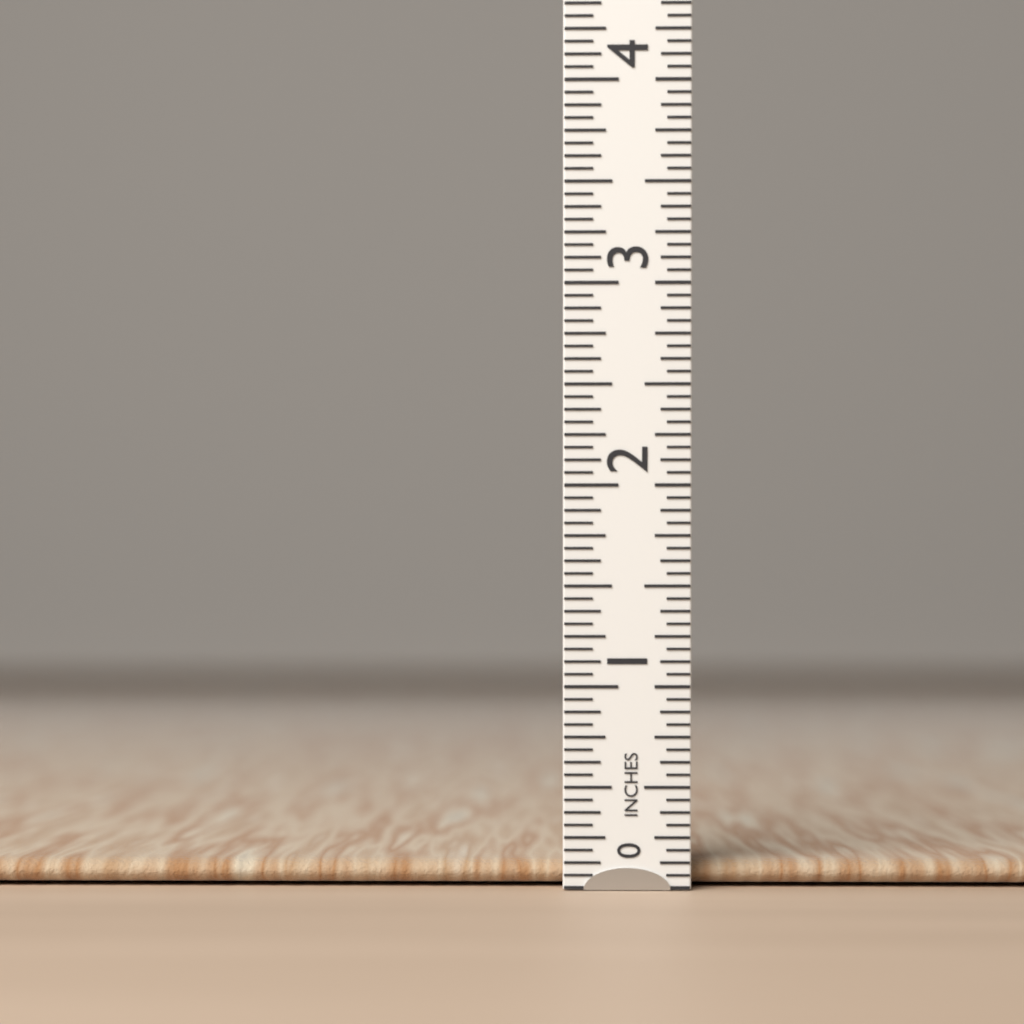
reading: 0.1250 in
